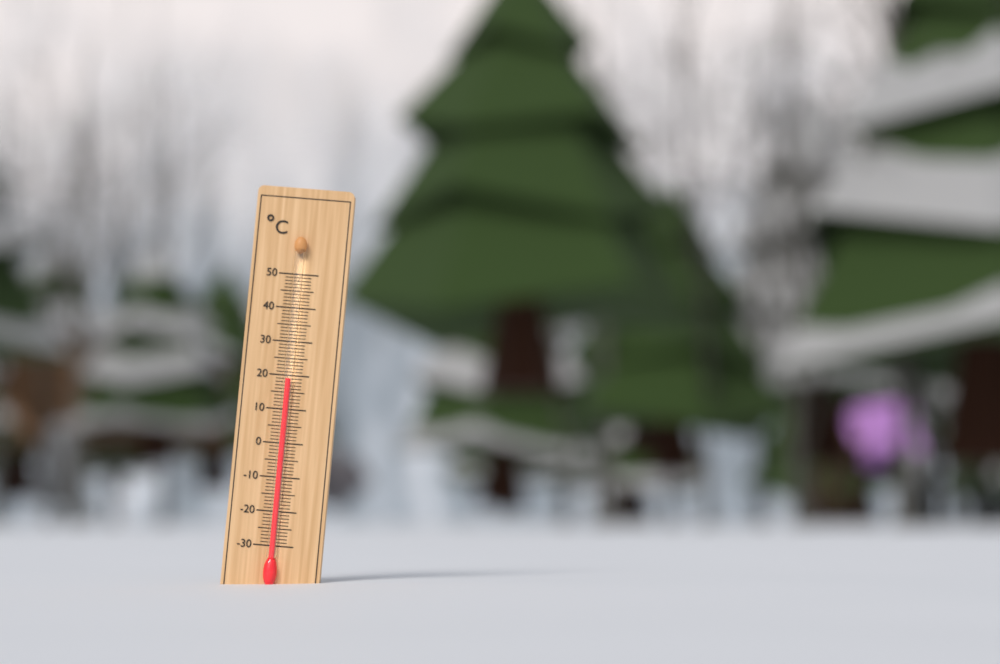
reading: 19 °C
